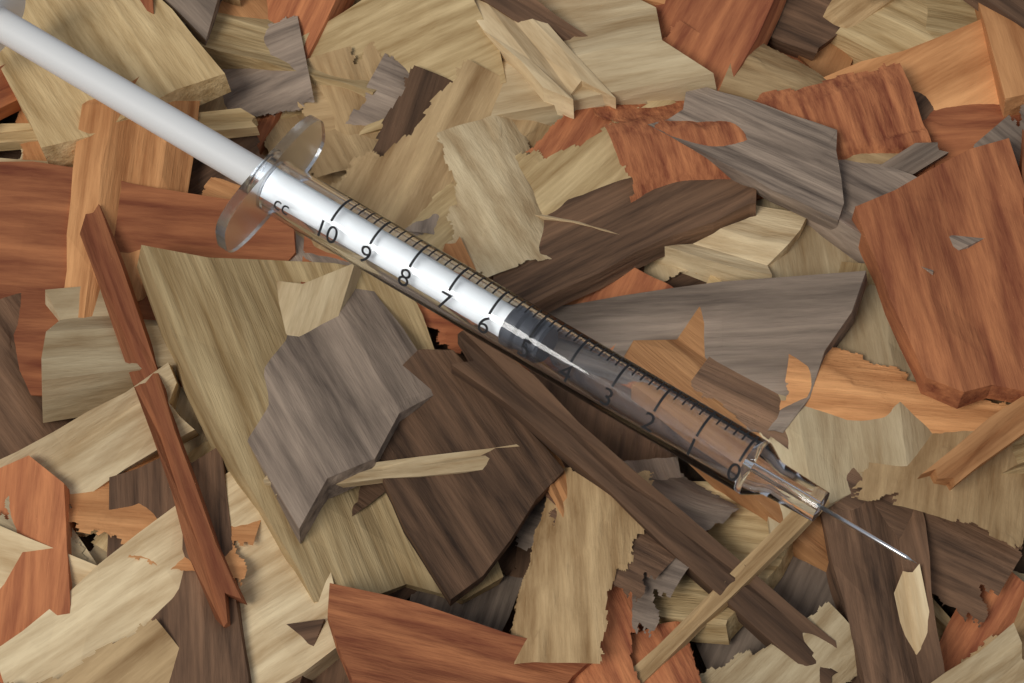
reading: 4.8 cc
